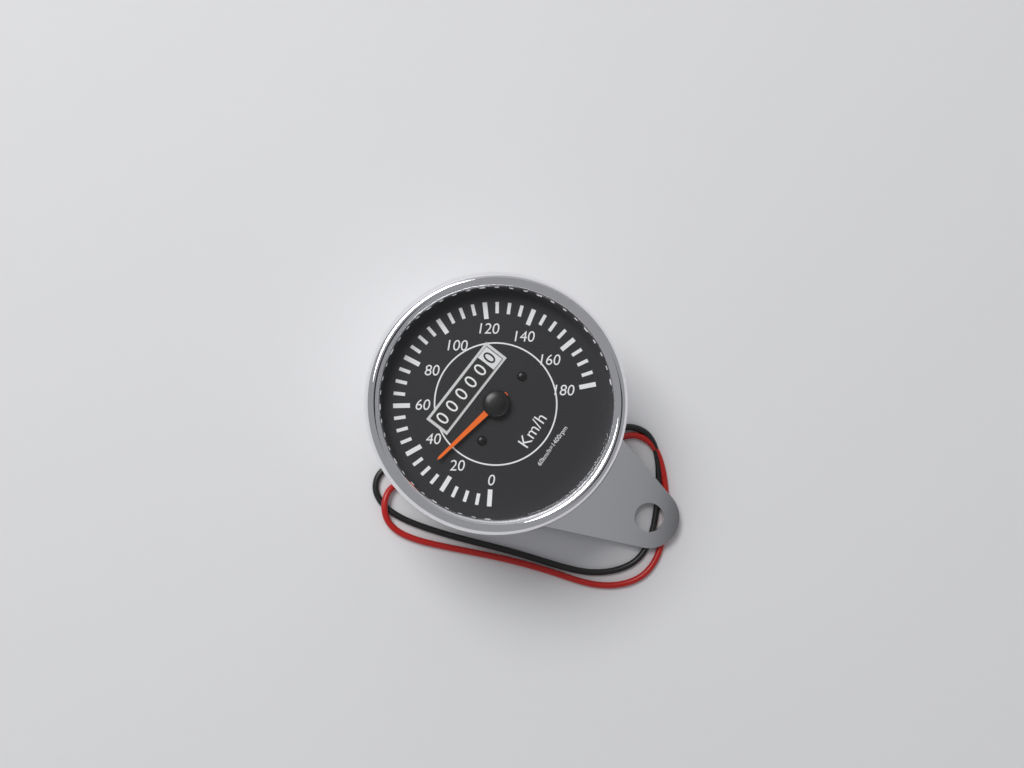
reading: 30 km/h
